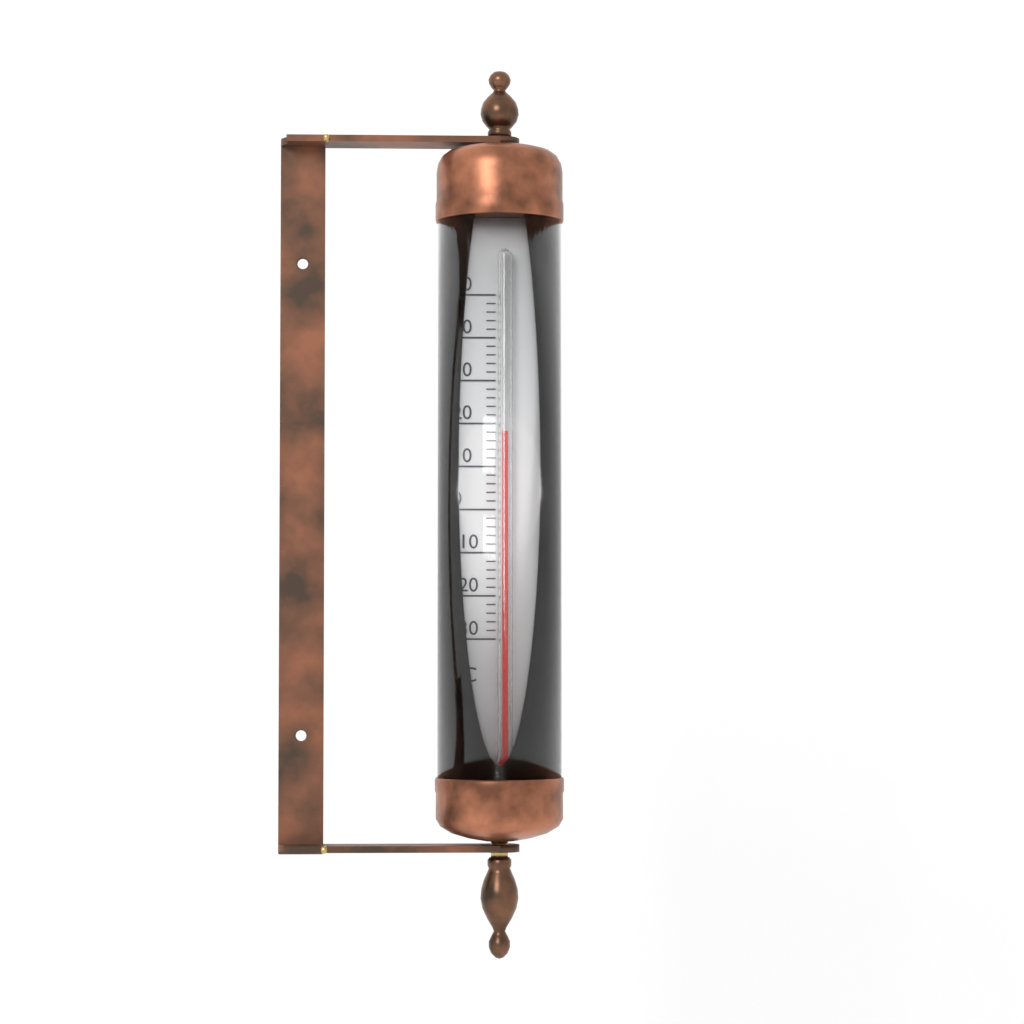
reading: 18 °C
